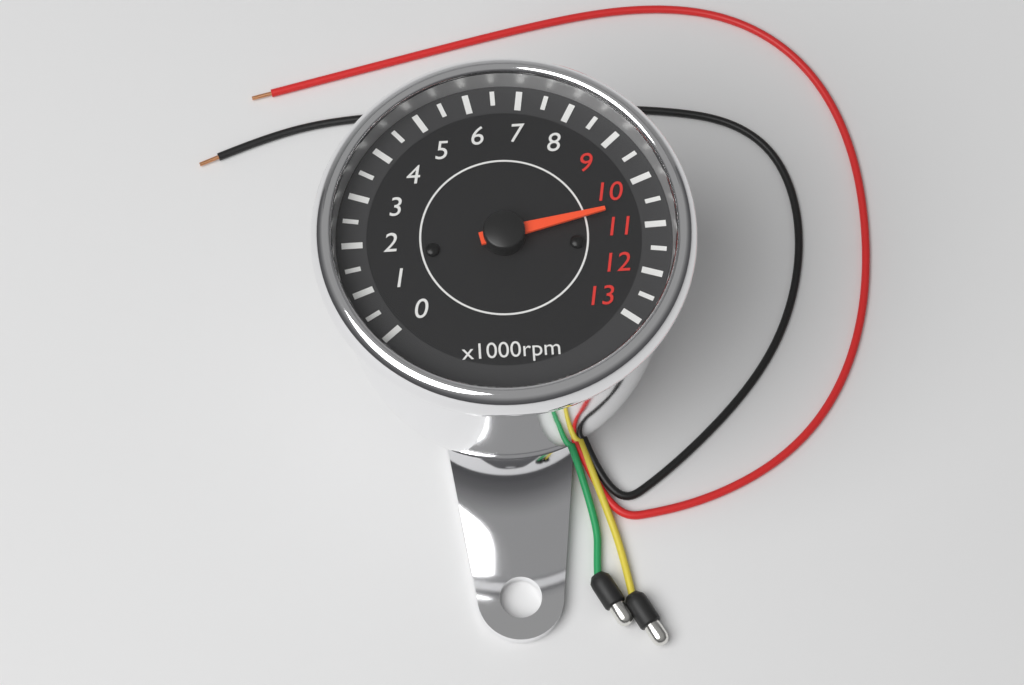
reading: 10500 rpm
